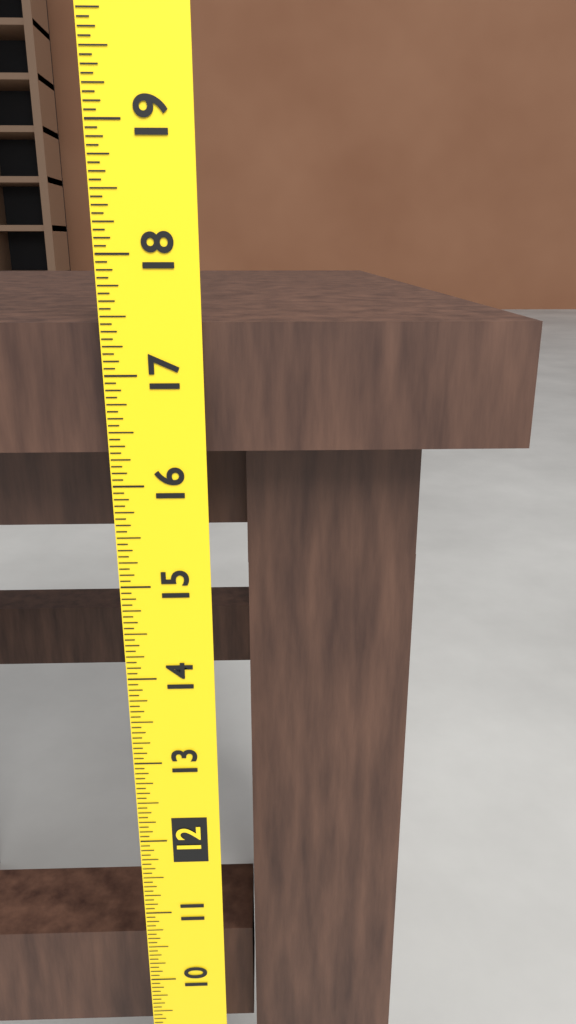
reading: 17.4375 (no unit)
